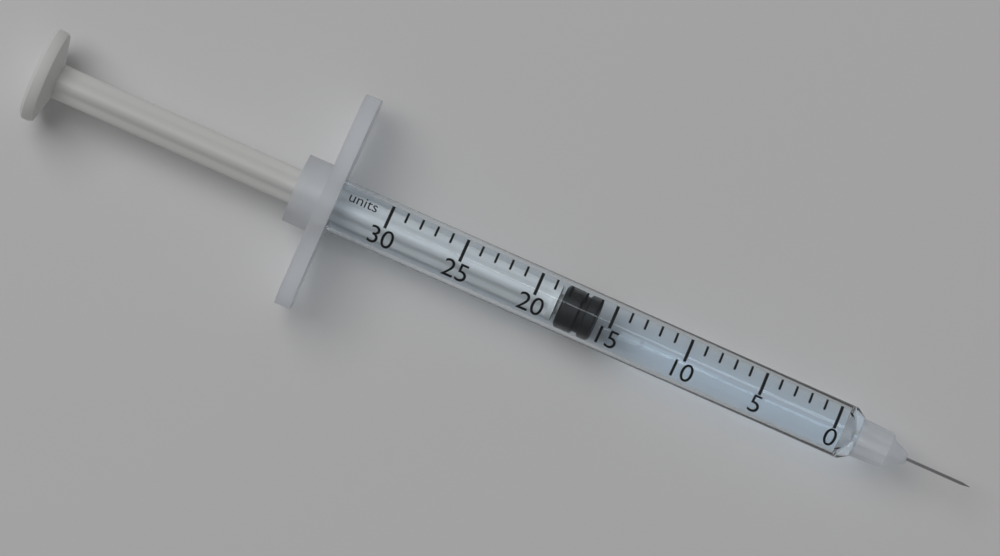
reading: 16 units
